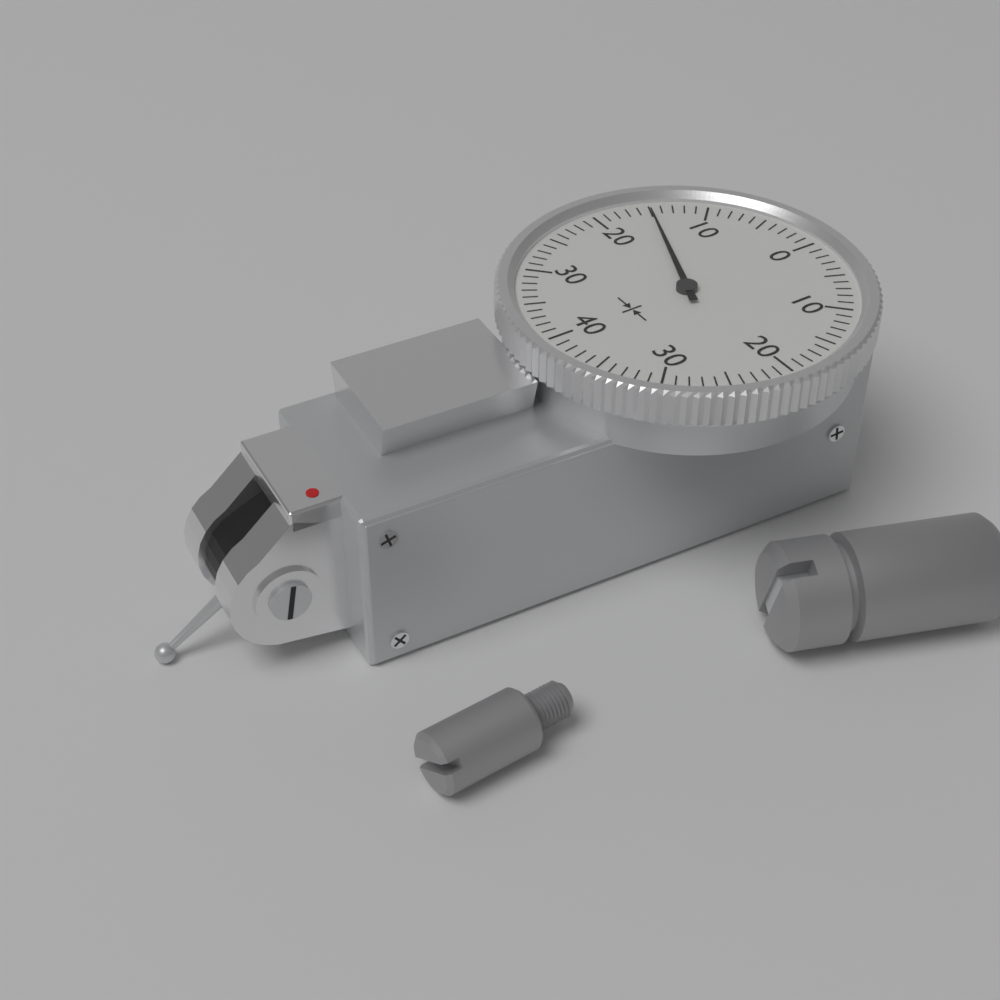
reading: 15 (no unit)
